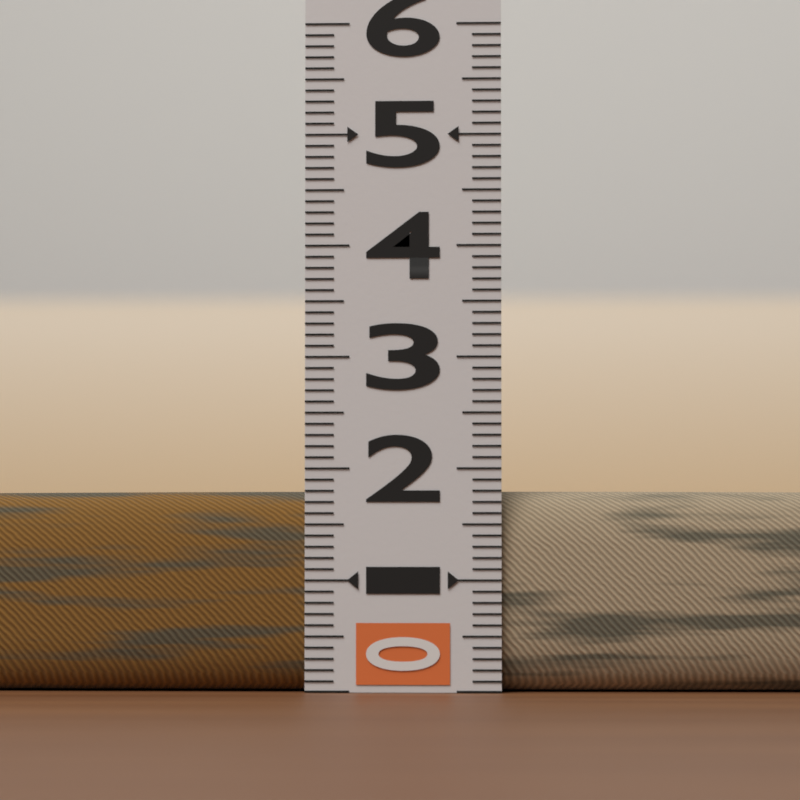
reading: 1.8 (no unit)
